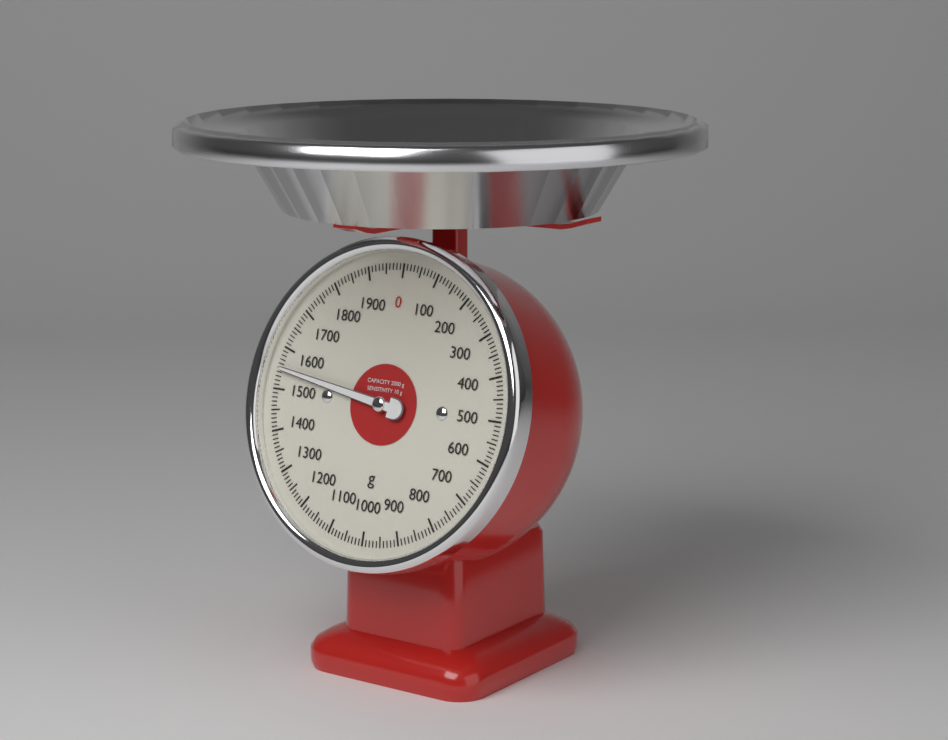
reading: 1550 g
